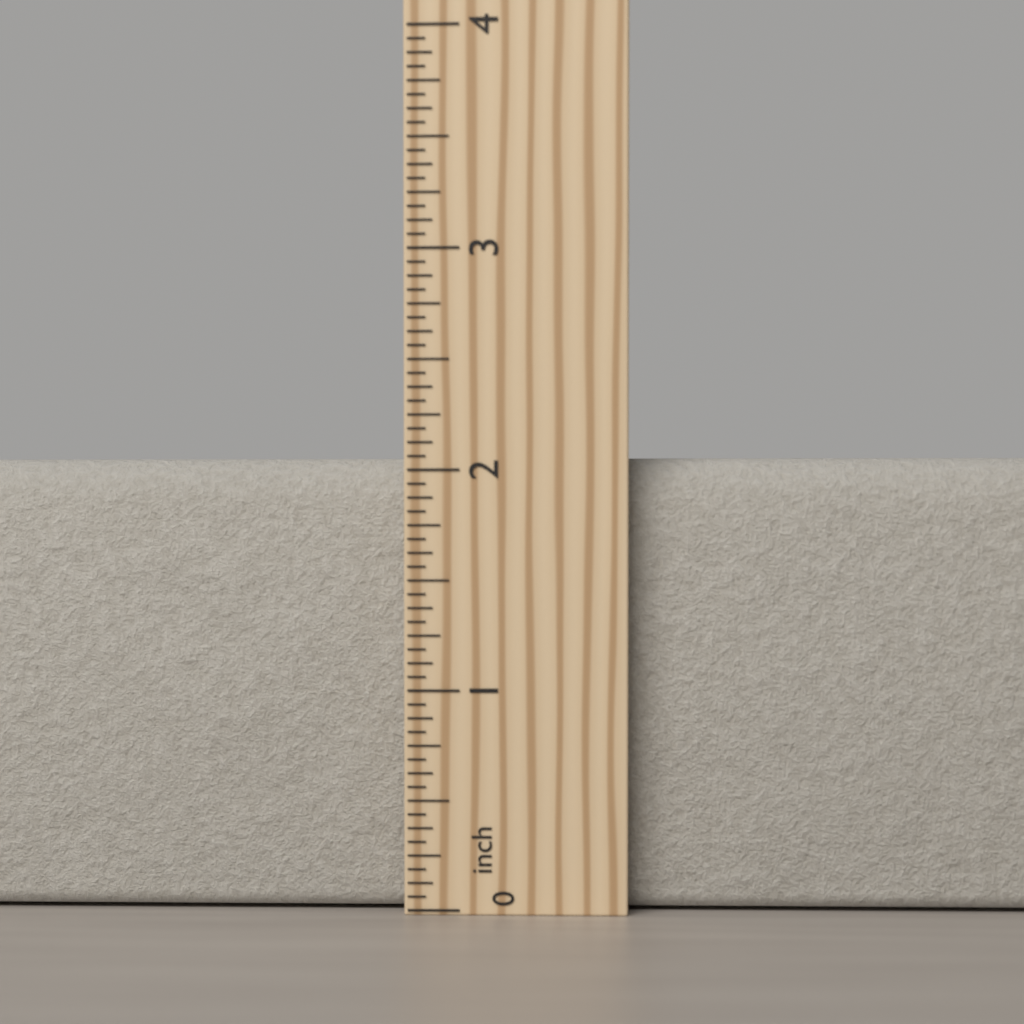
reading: 2.0625 inch
